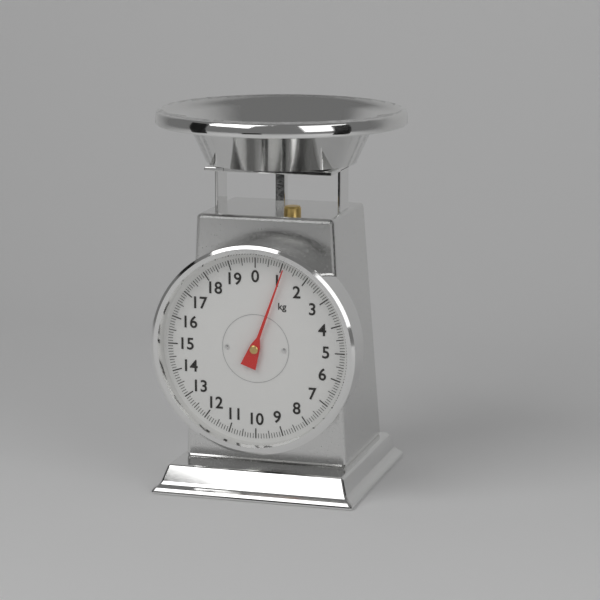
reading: 1.1 kg
